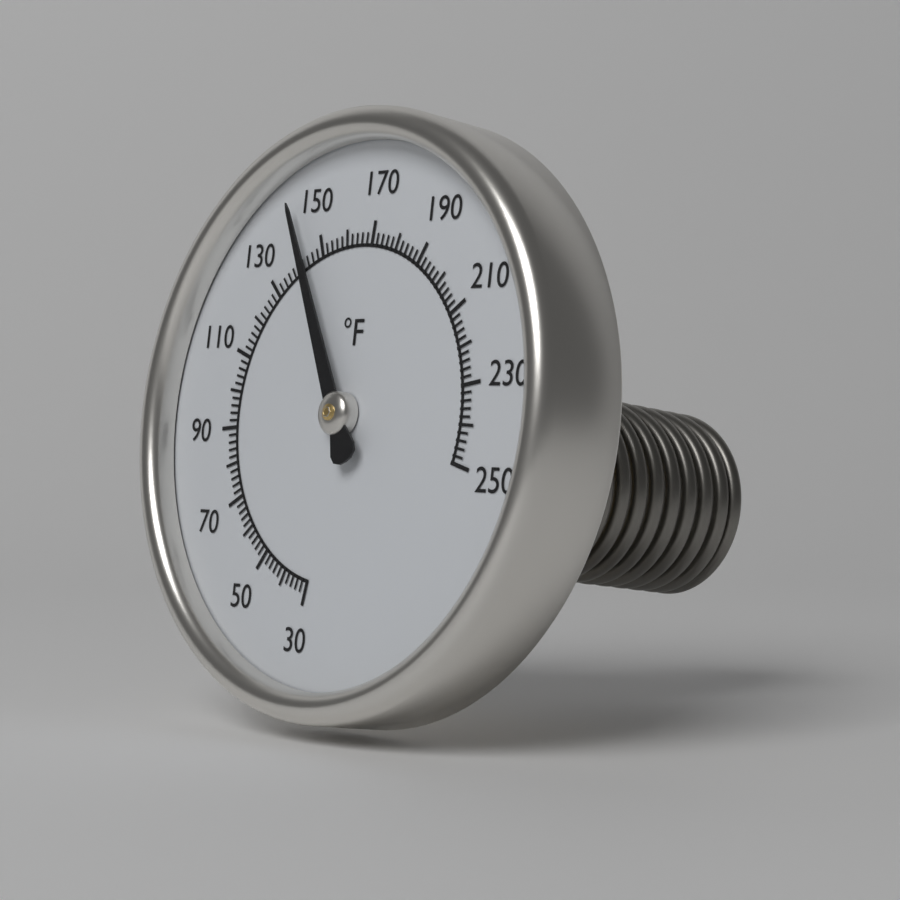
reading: 144 °F
